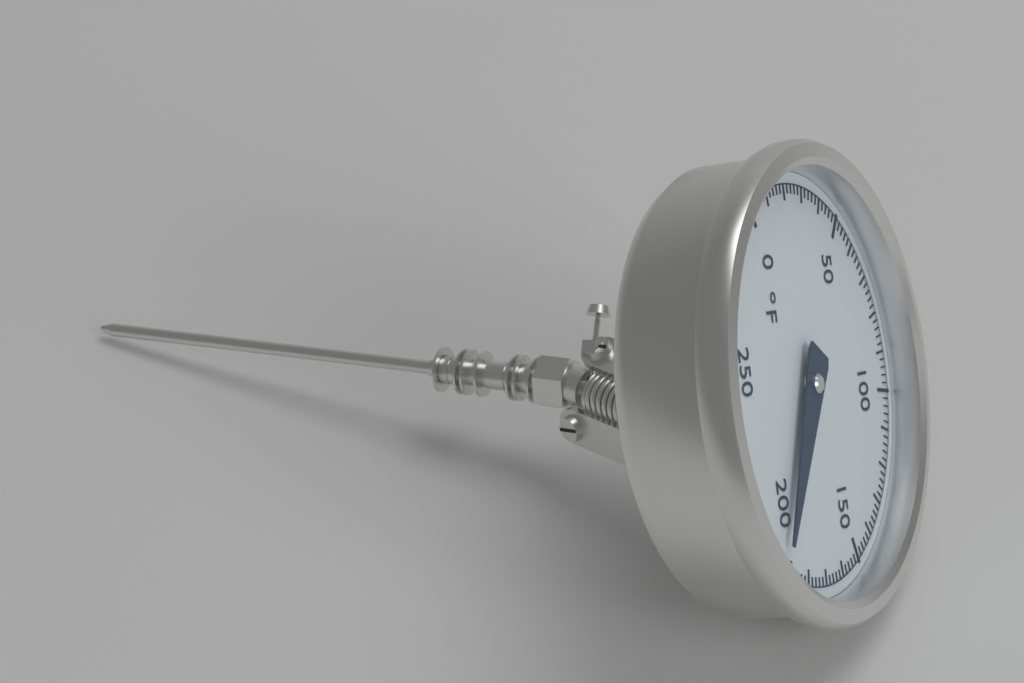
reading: 194 °F
